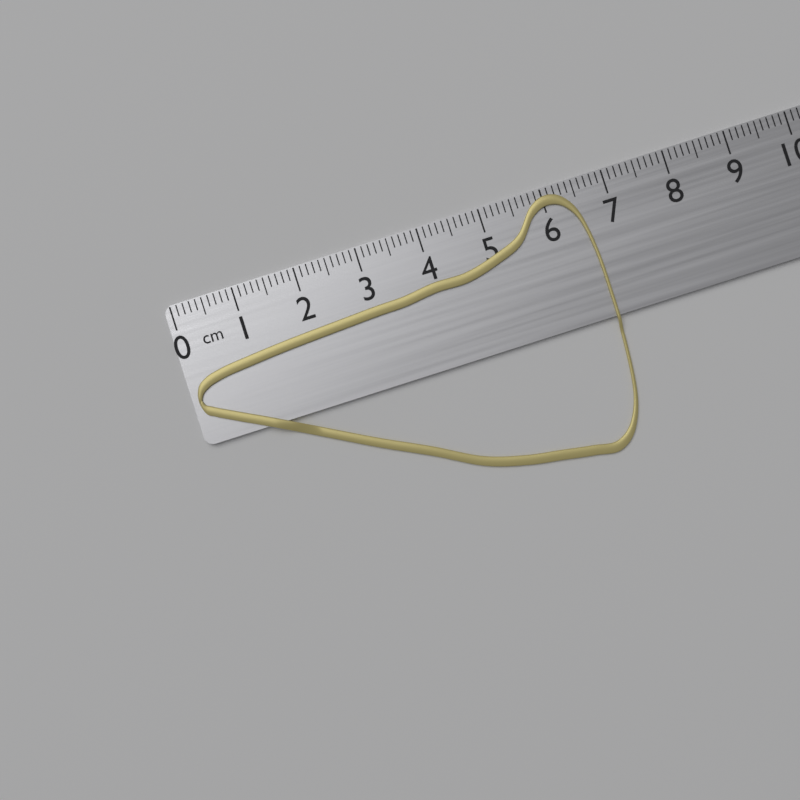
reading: 6.6 cm
